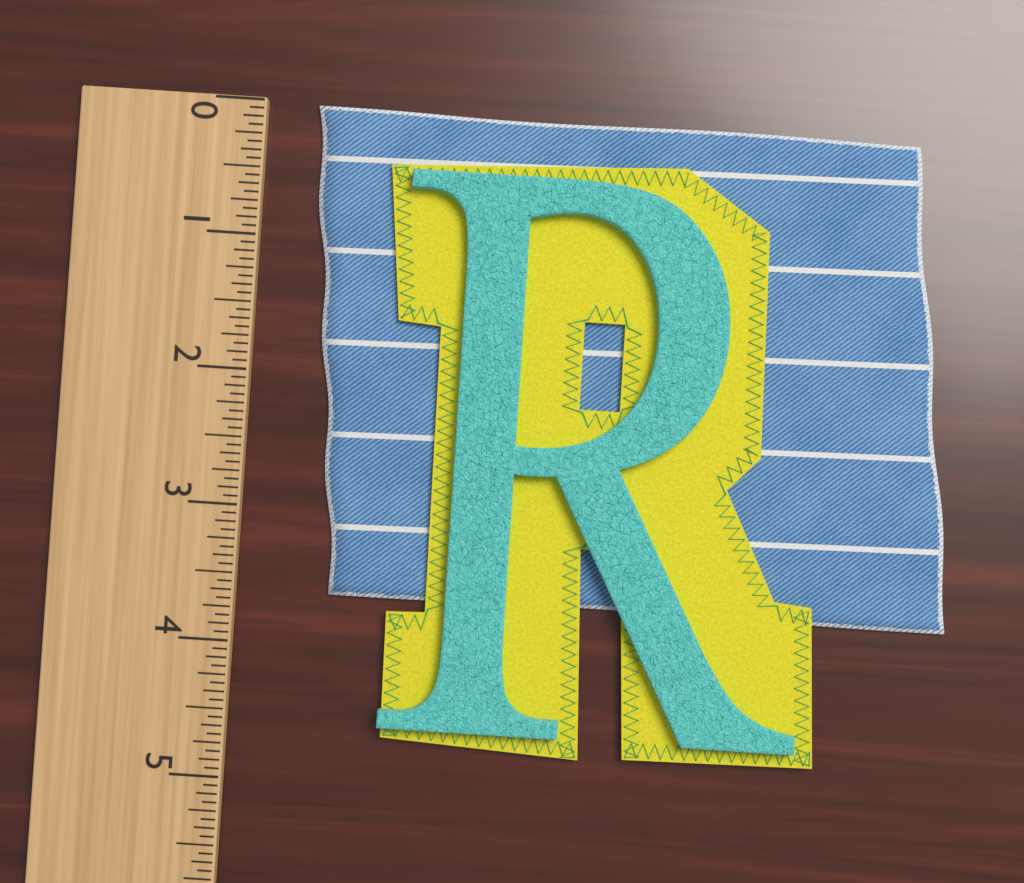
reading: 3.6250 (no unit)
